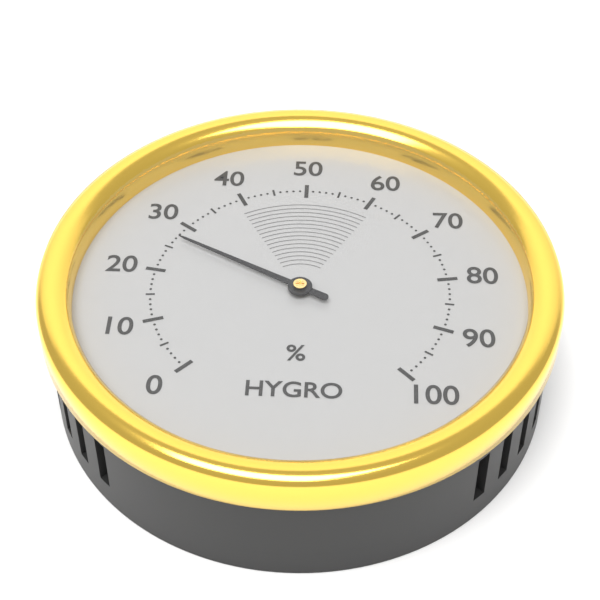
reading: 27 %
